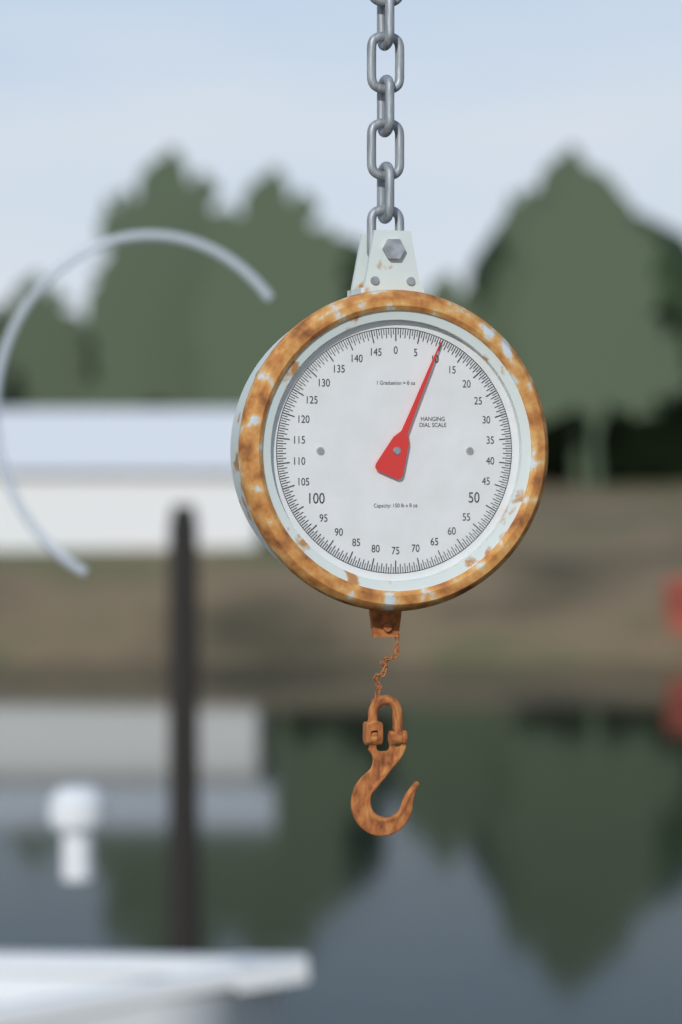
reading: 9.5 lb
